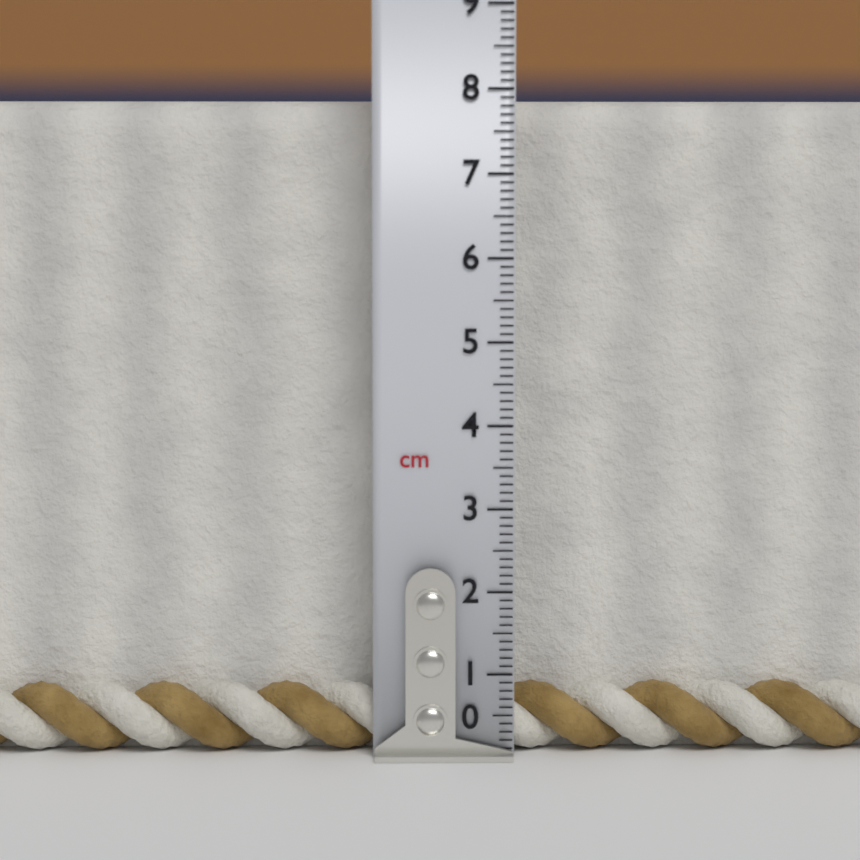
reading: 7.9 cm
